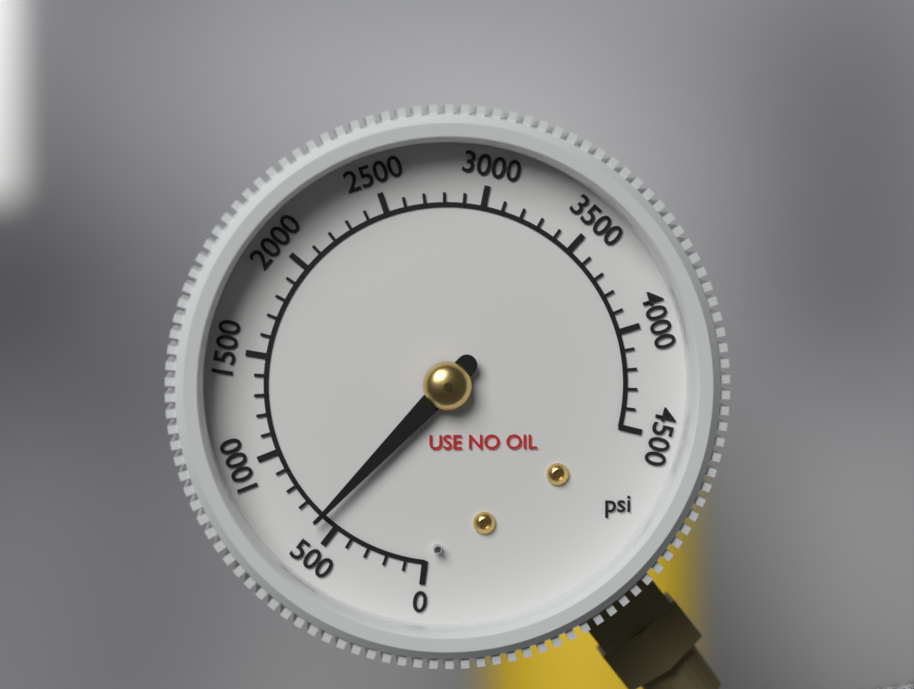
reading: 600 psi
